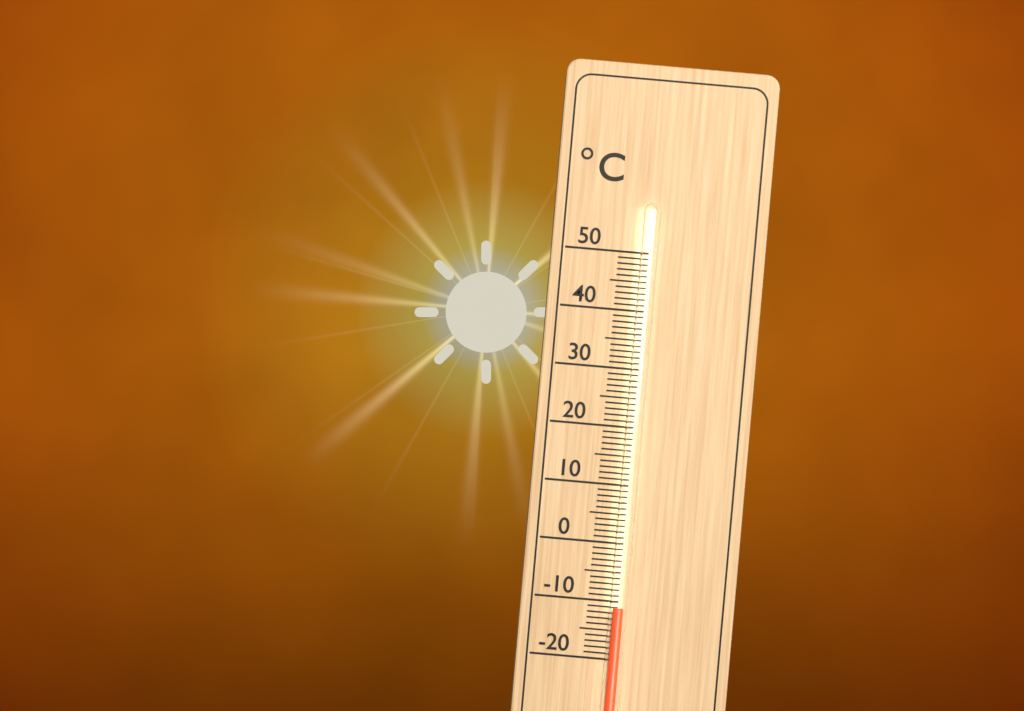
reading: -11 °C
